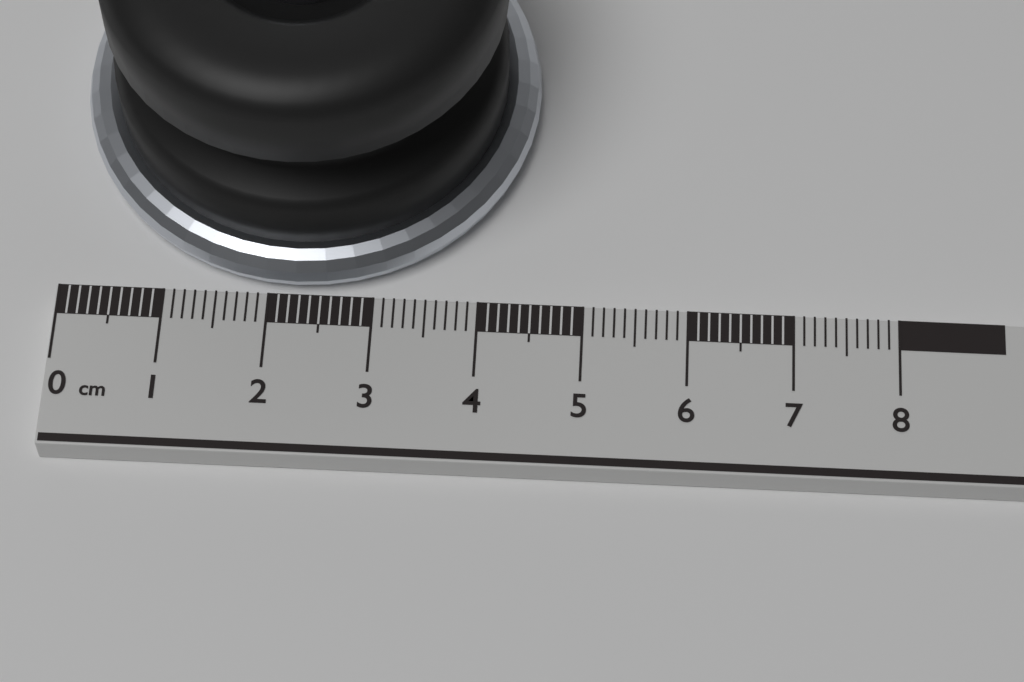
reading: 4.5 cm
